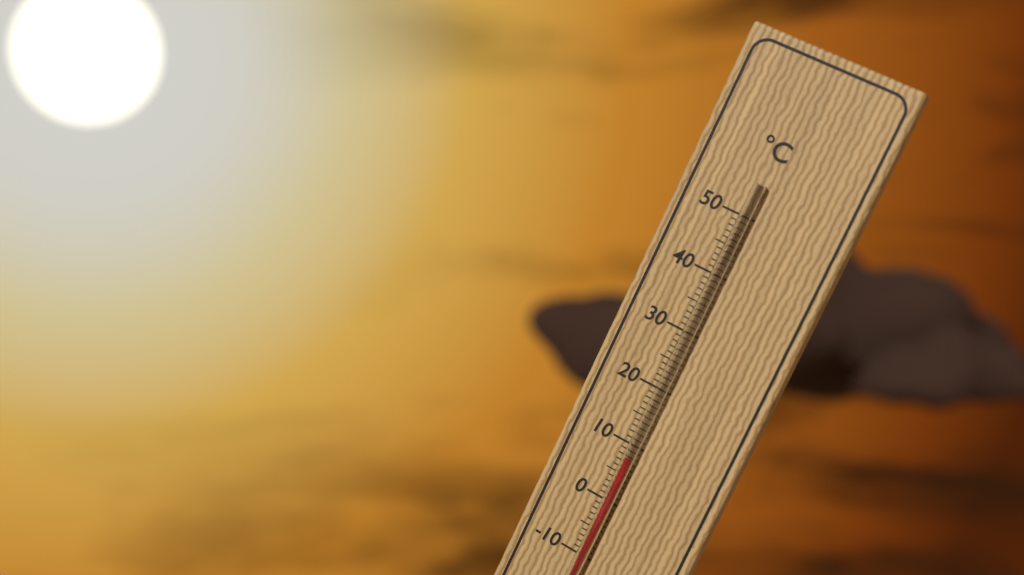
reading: 8 °C
